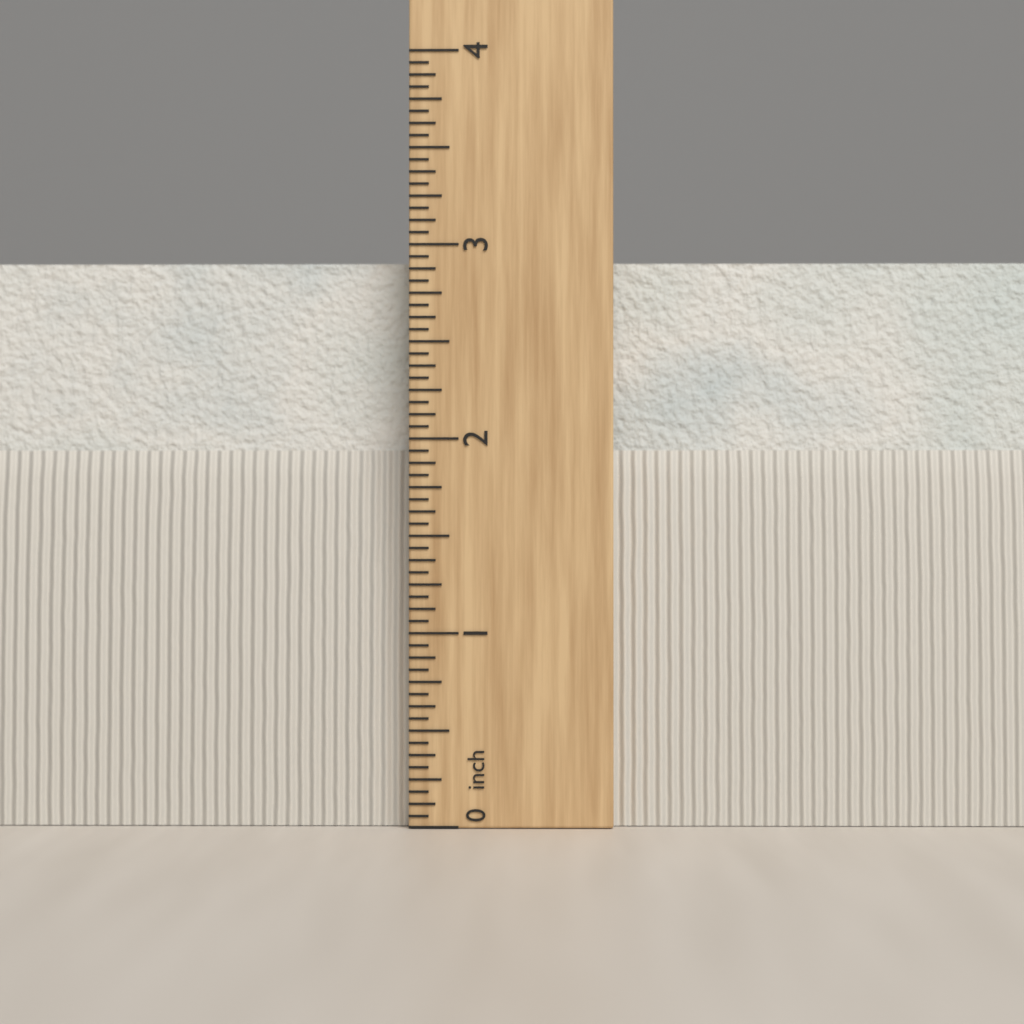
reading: 2.9375 in
